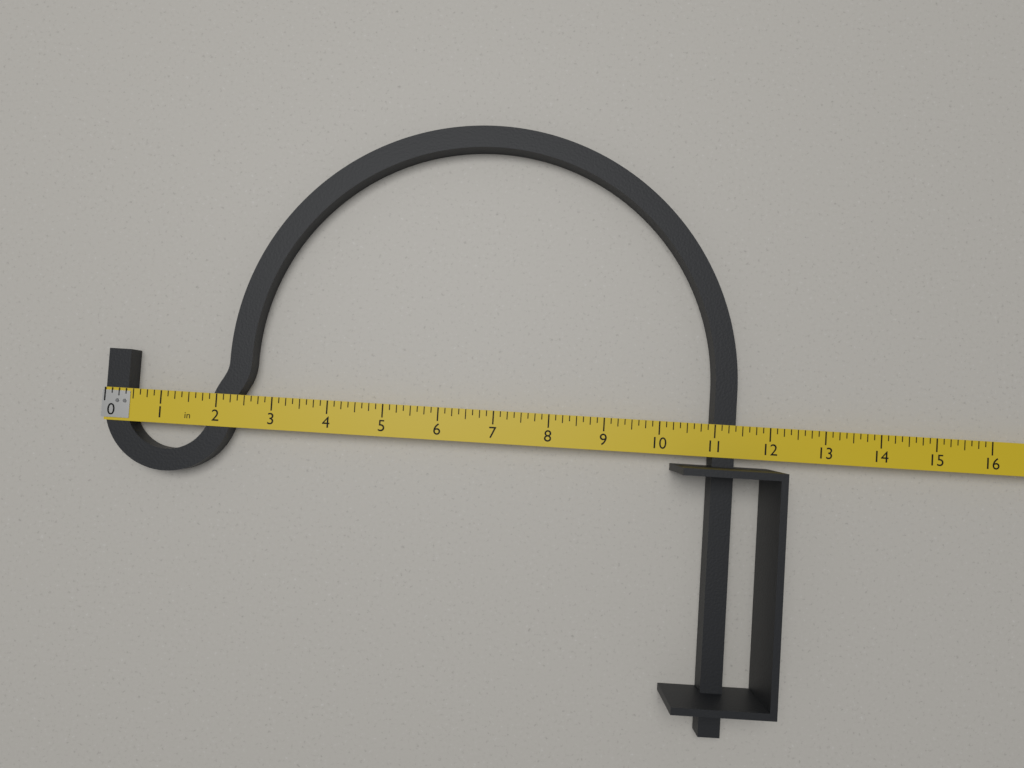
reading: 11.375 in
